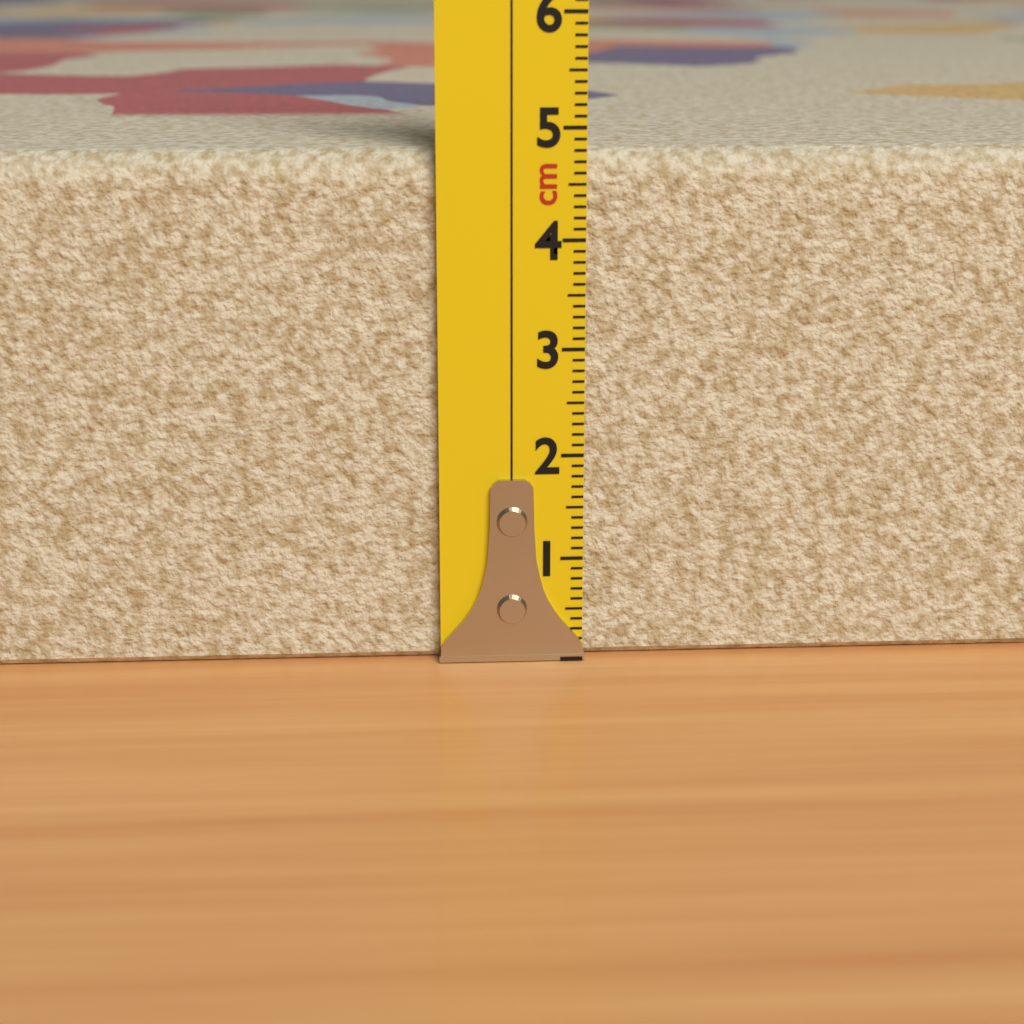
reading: 4.8 cm
